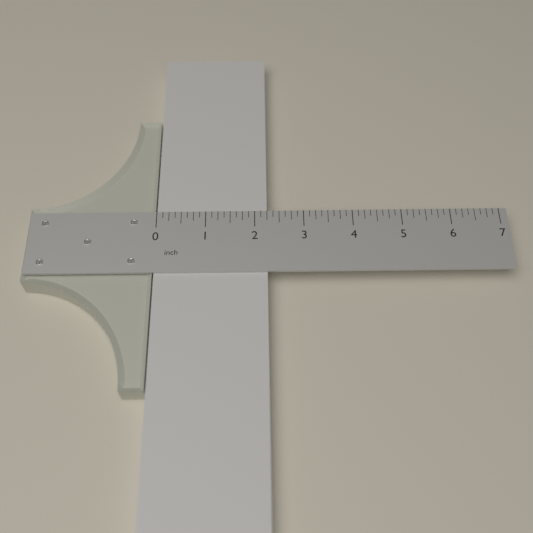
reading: 2.250 inch
